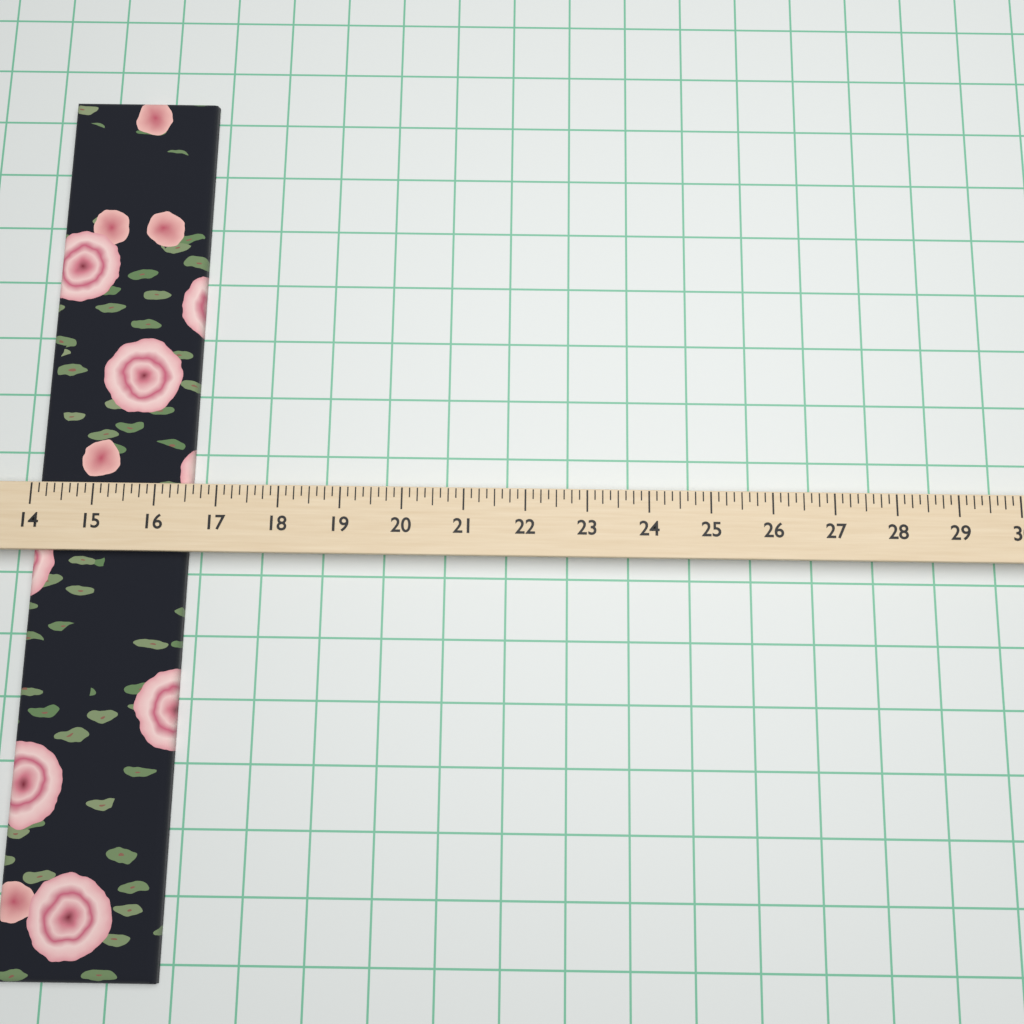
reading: 16.500 (no unit)
